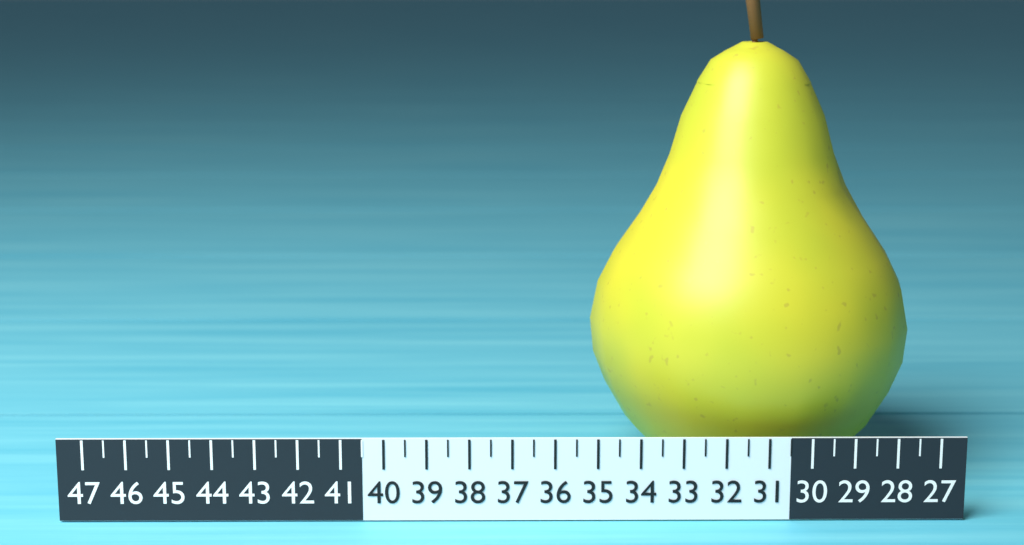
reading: 35.0 (no unit)
